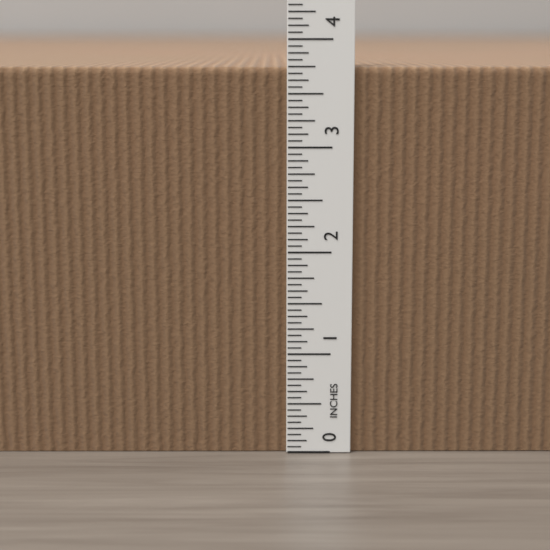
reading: 3.7500 in
